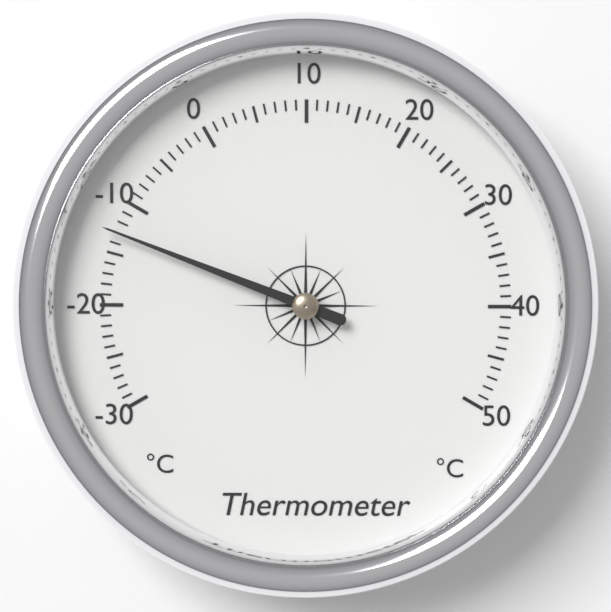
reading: -13 °C
